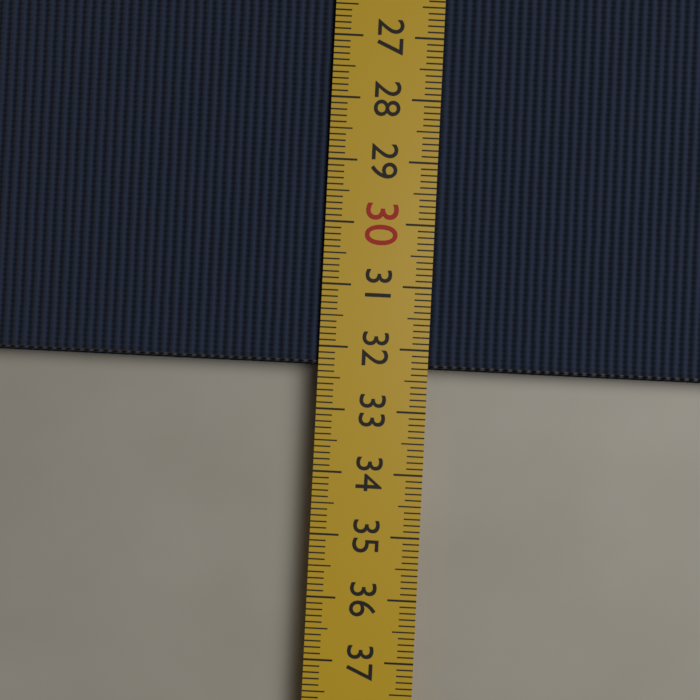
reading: 32.3 cm
